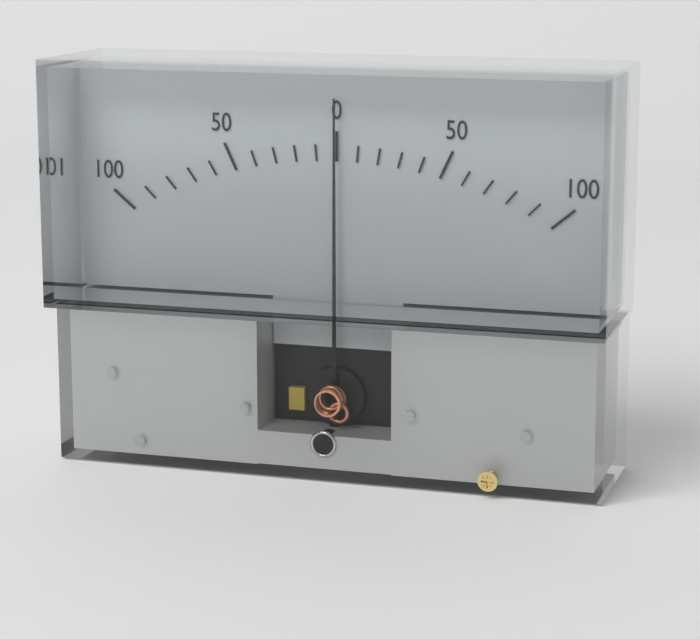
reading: 0 (no unit)
